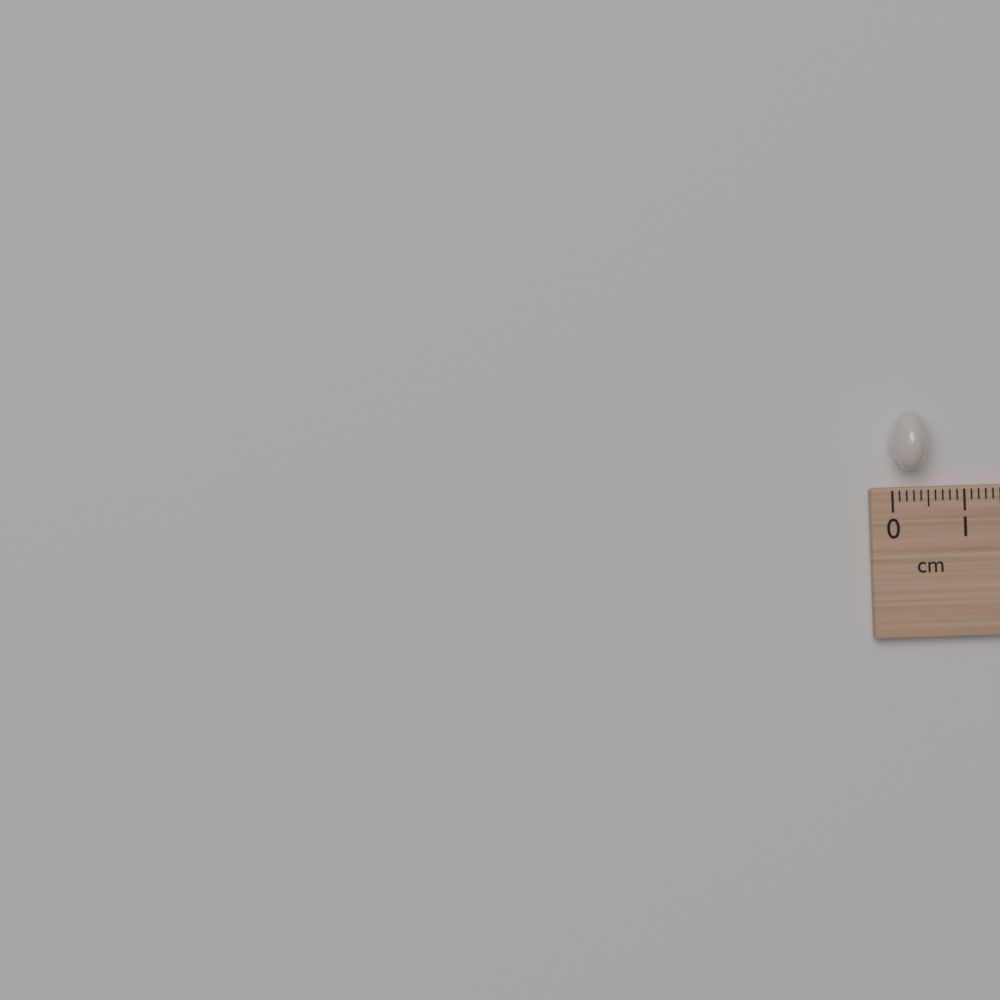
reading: 0.5 cm
